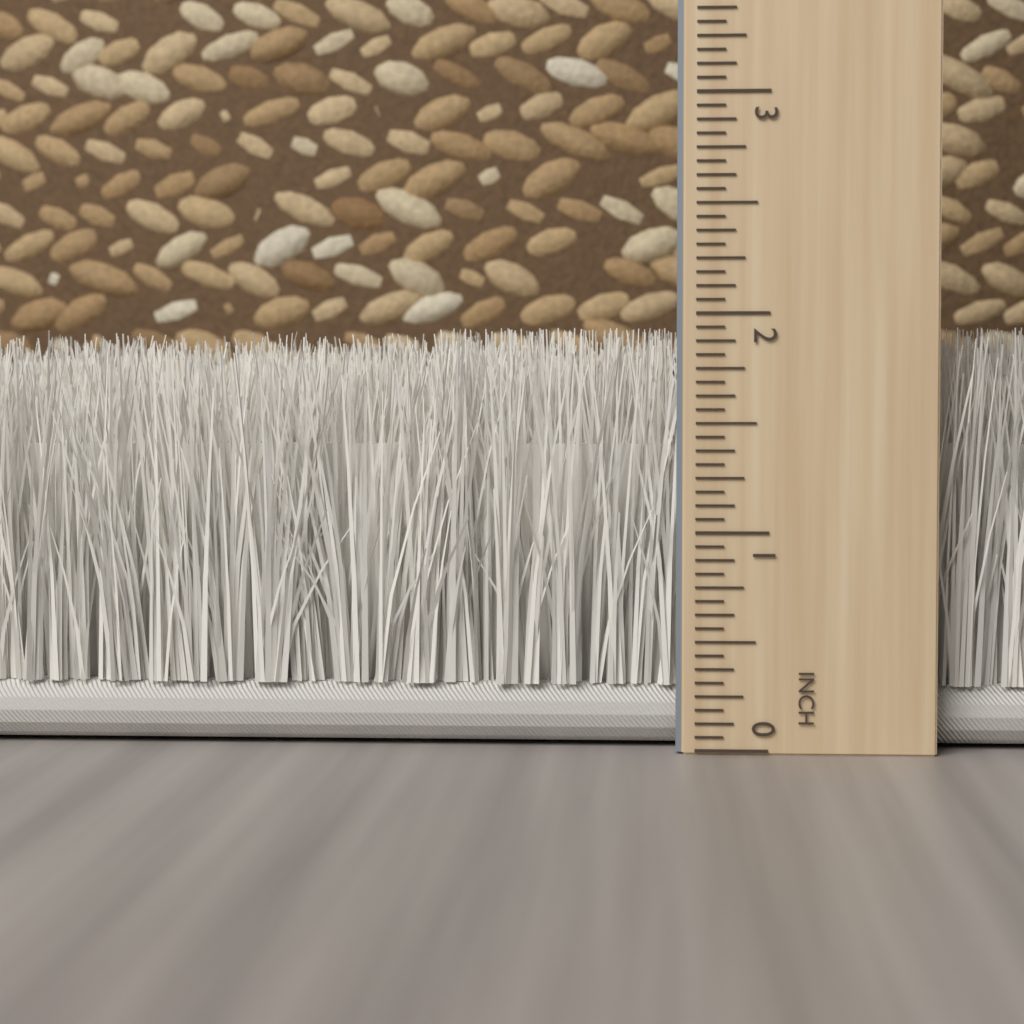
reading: 1.9375 inch
